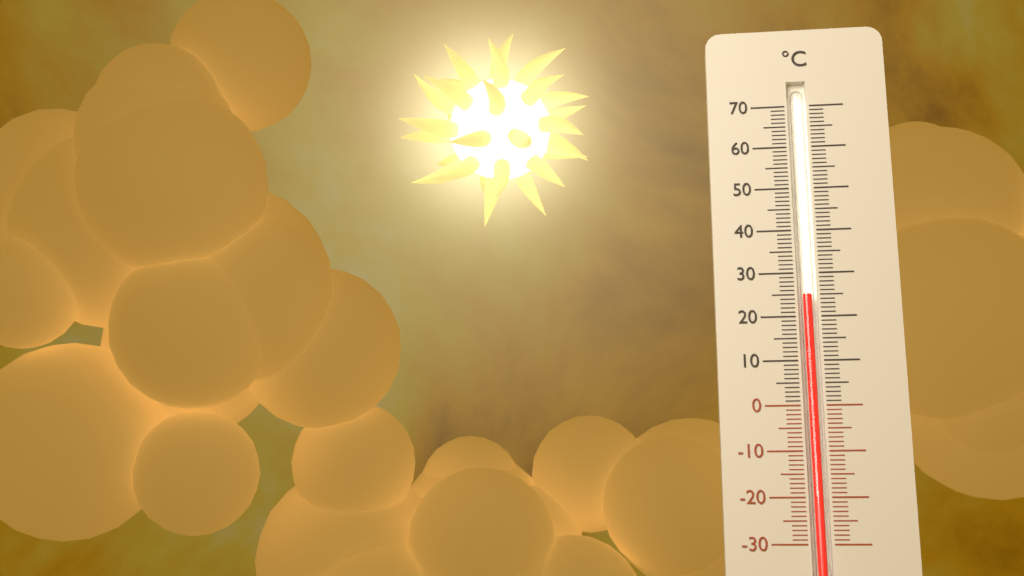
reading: 25 °C
